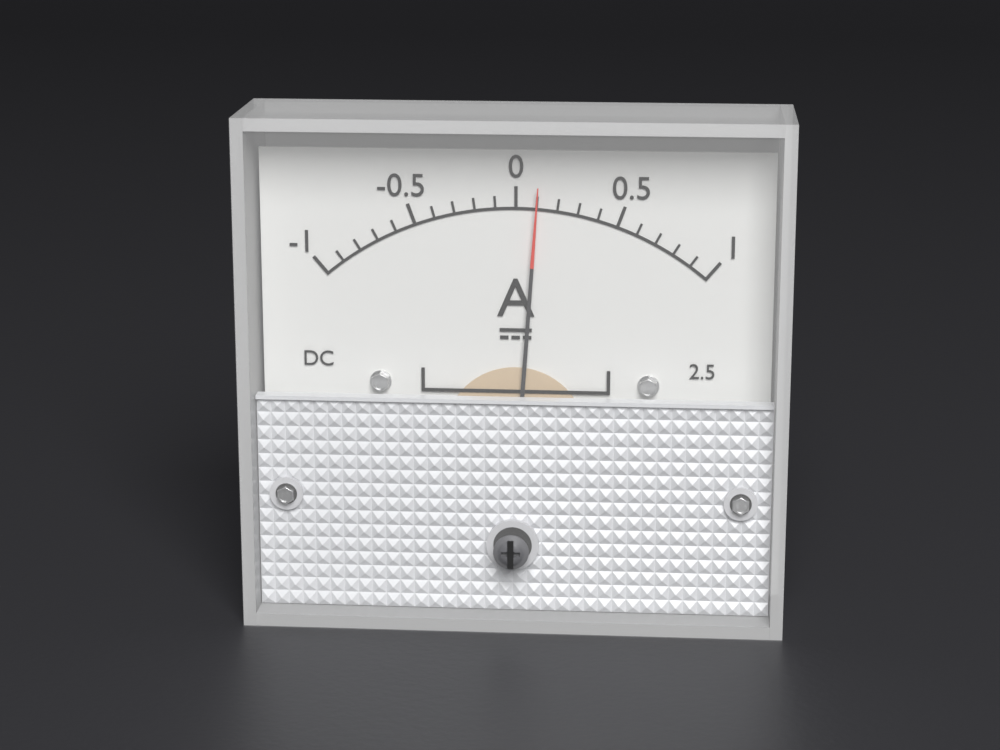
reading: 0.1 A
